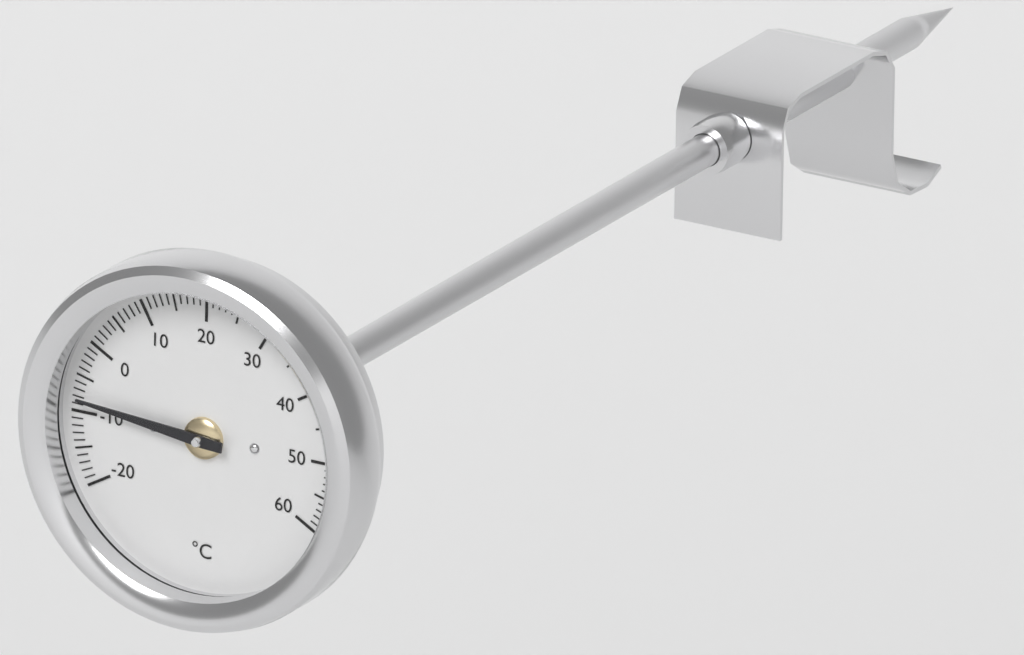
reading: -8 °C
